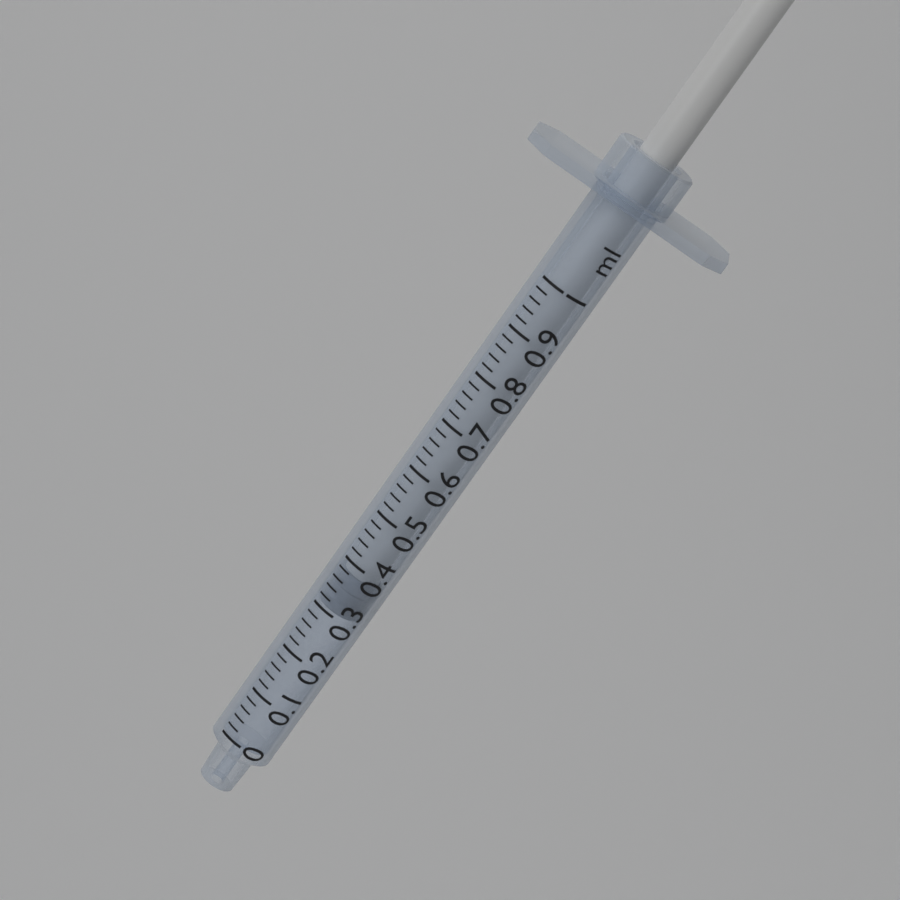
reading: 0.30 ml
